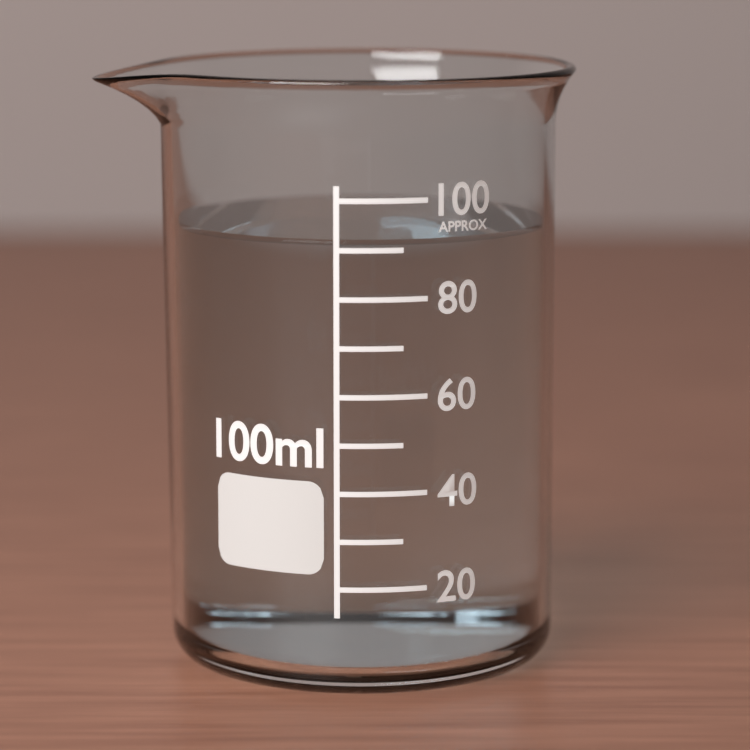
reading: 92 ml
